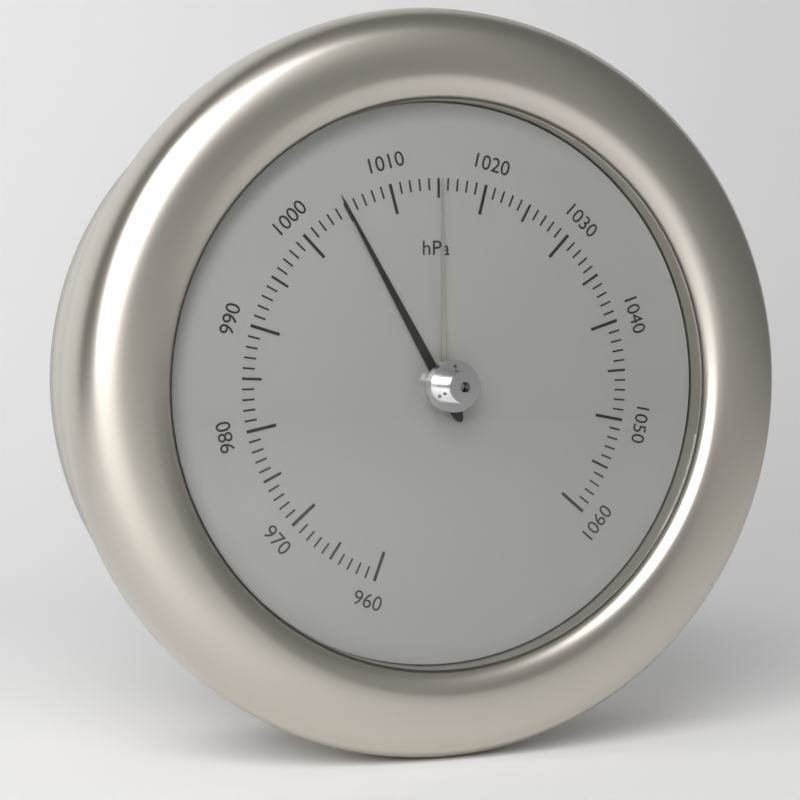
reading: 1005 hPa
